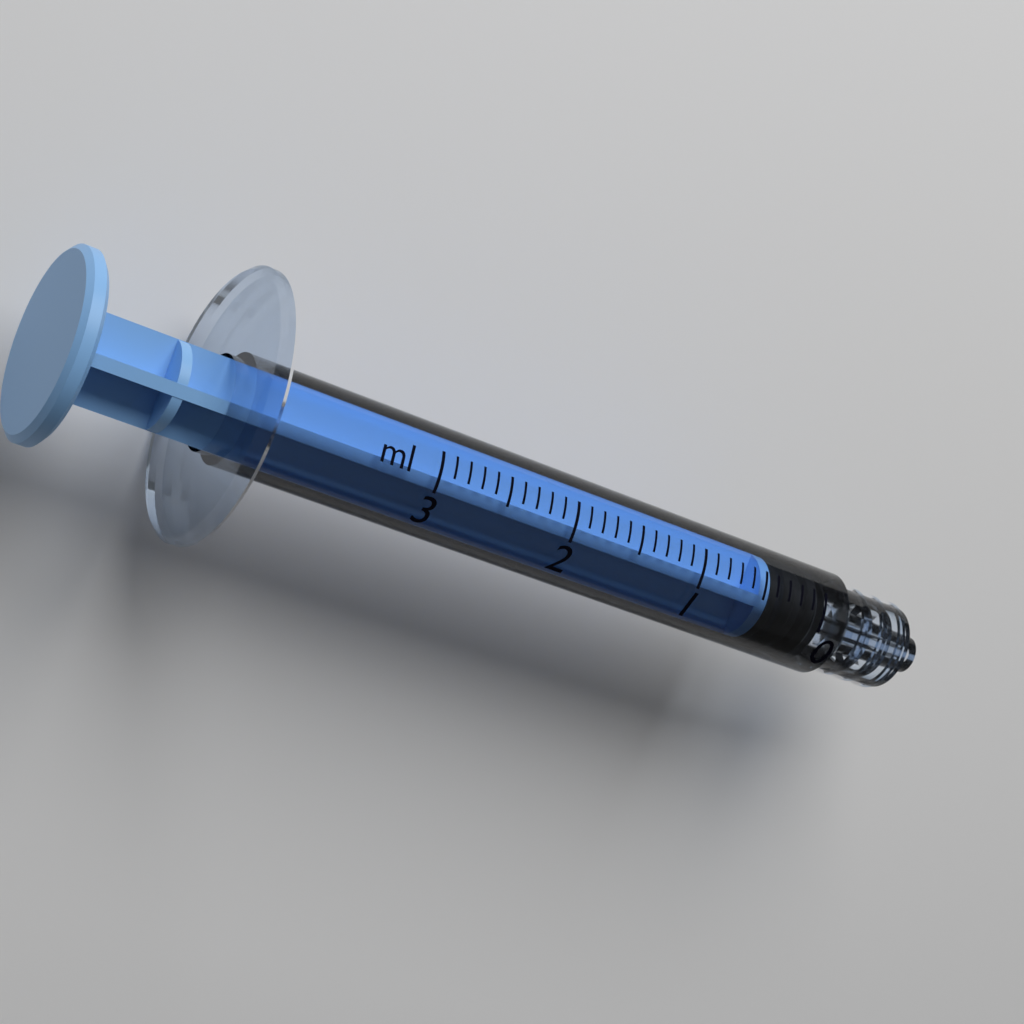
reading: 0.0 ml
